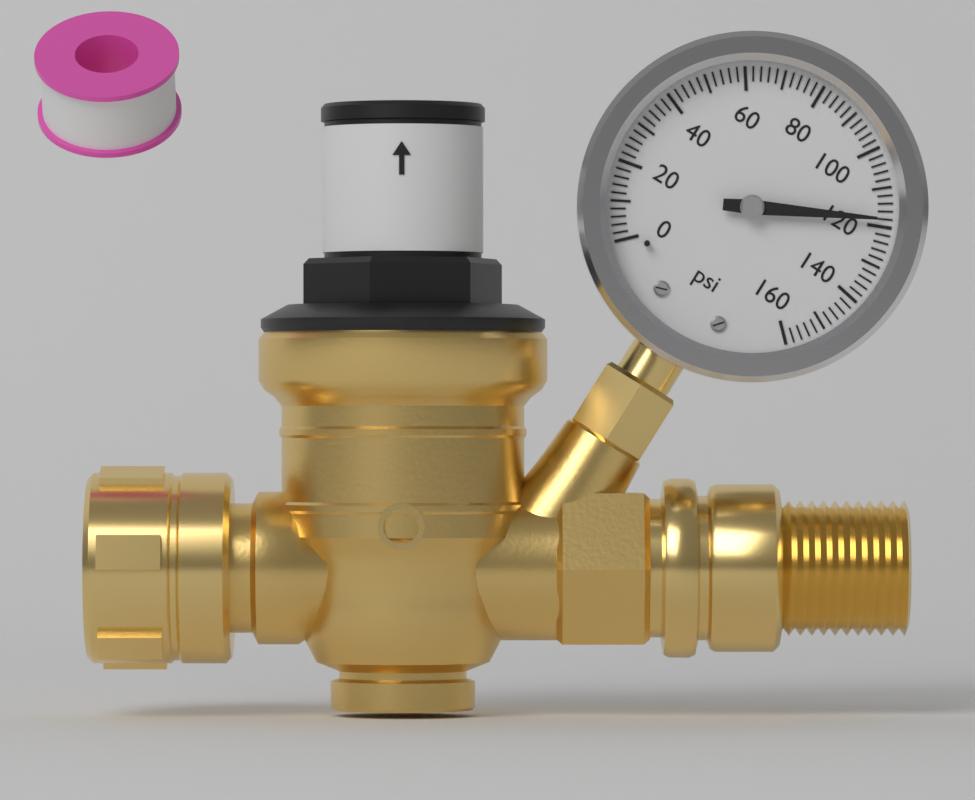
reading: 118 psi
